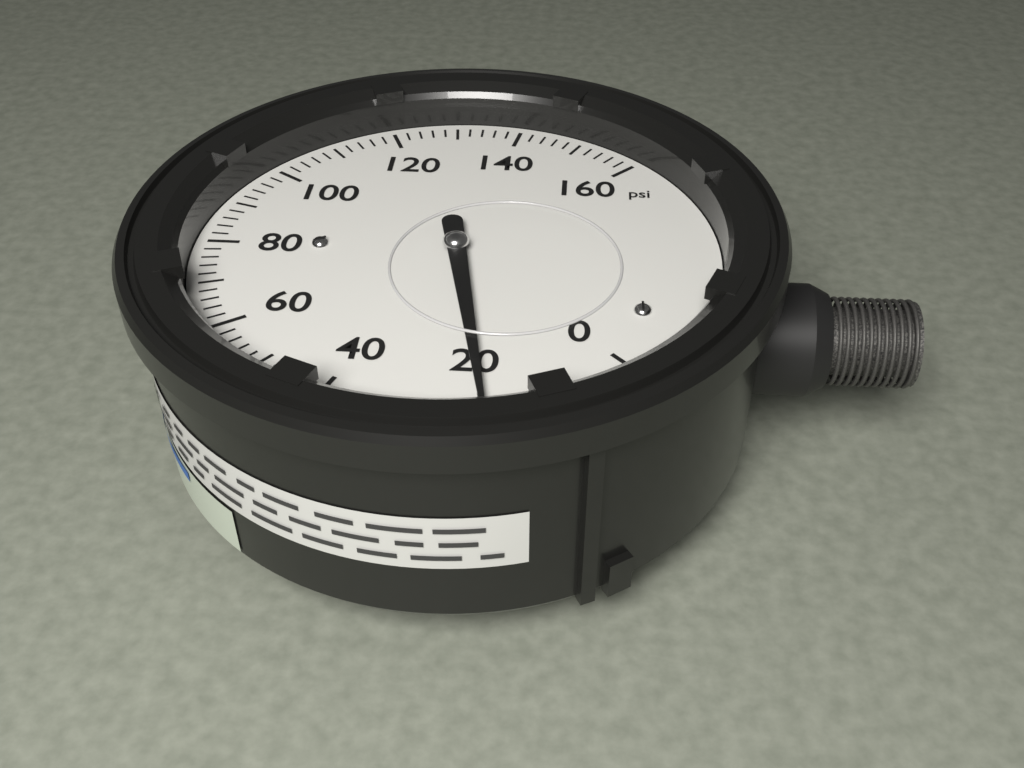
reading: 20 psi
